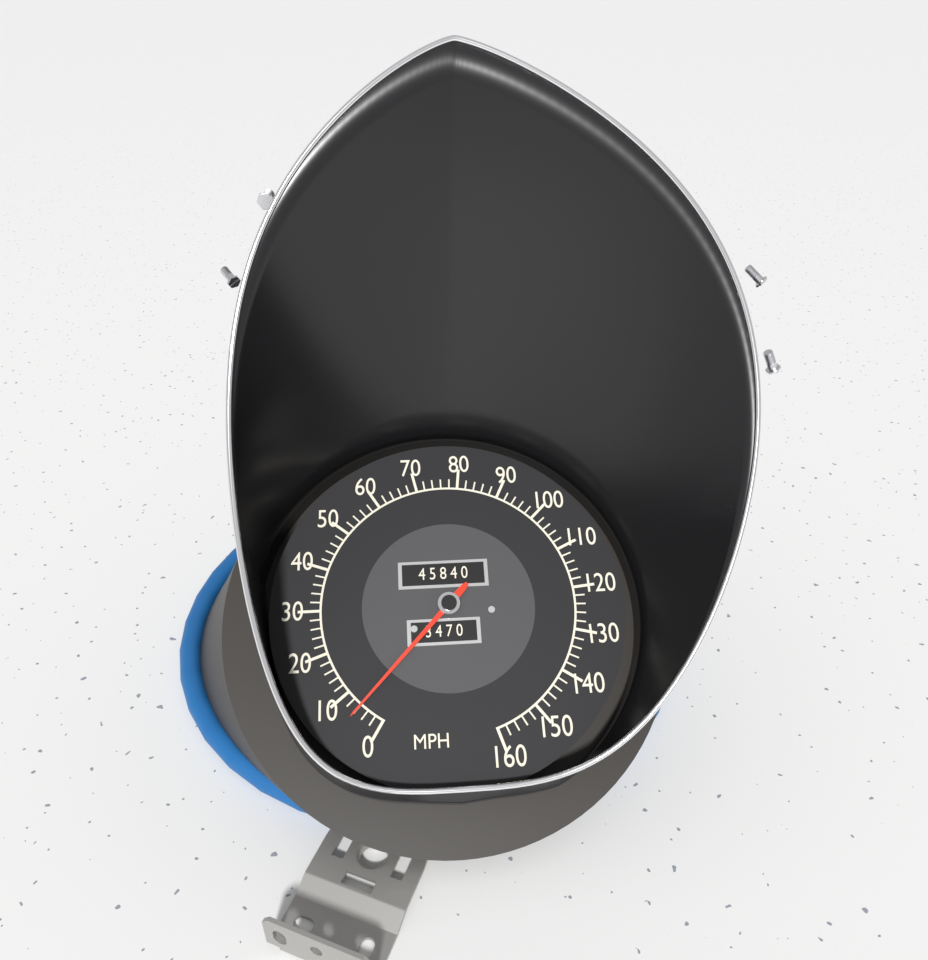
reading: 6 MPH
